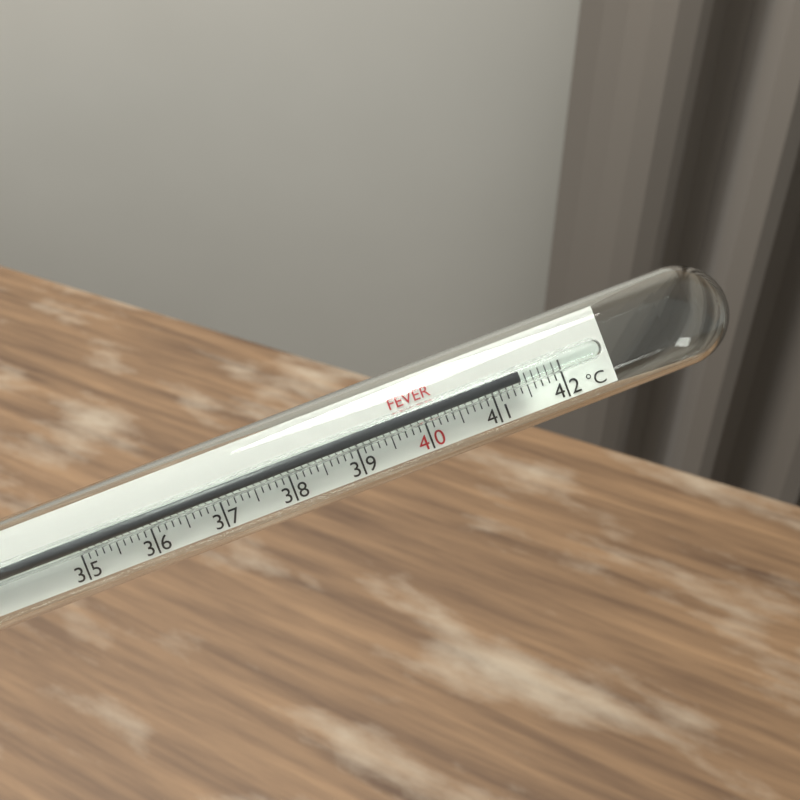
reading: 41.4 °C
